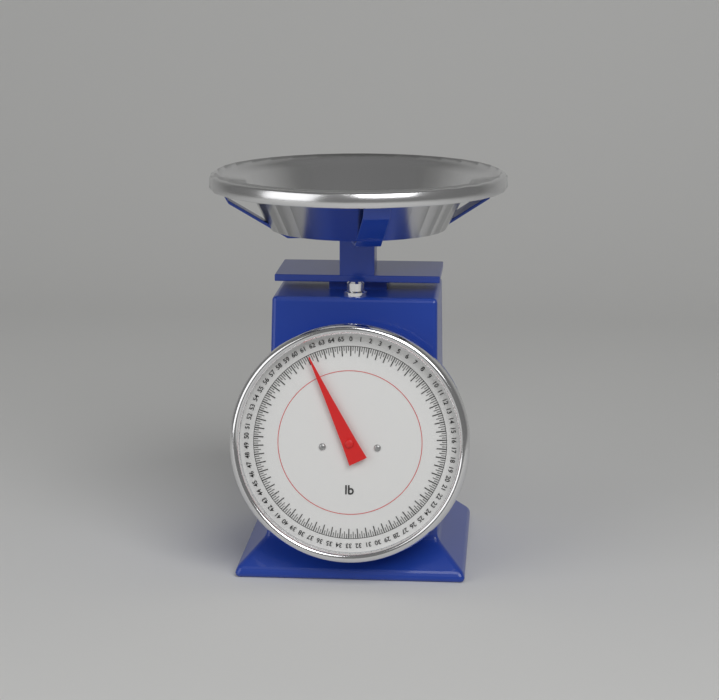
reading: 61.25 lb
